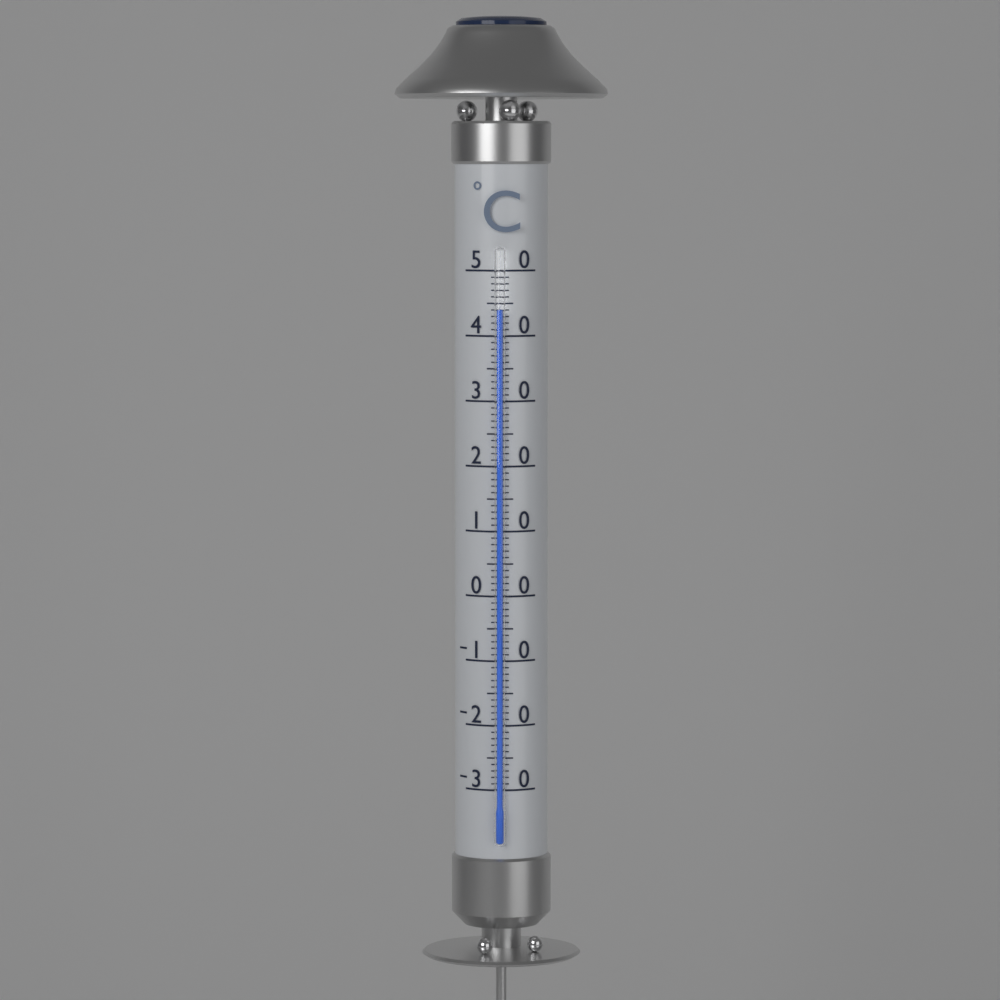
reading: 44 °C
